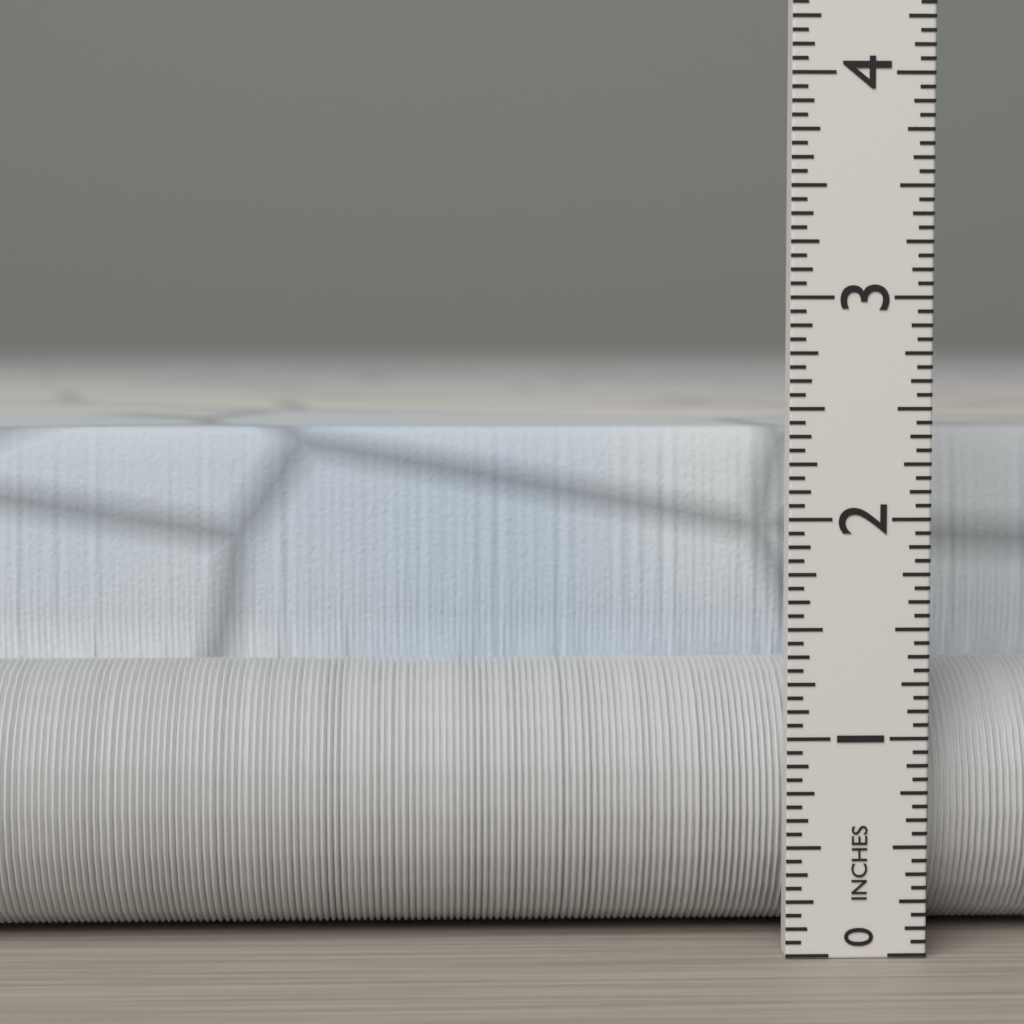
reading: 2.3750 in
